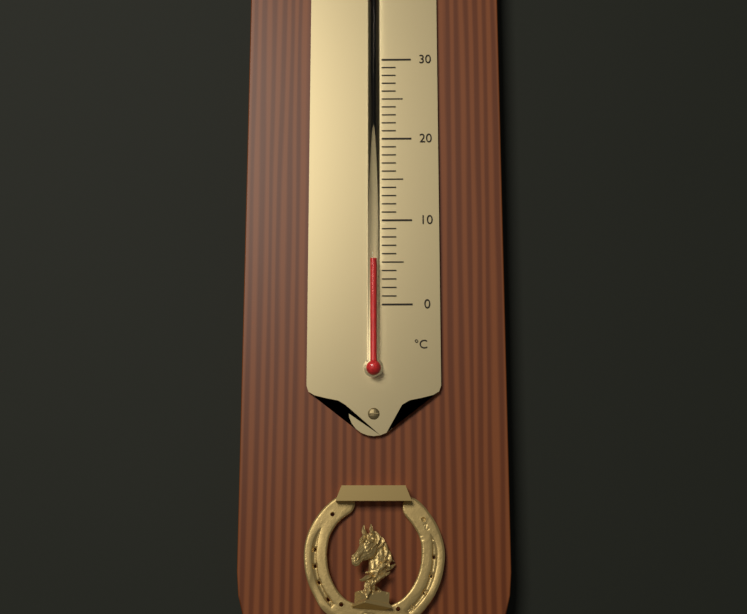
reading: 5 °C
